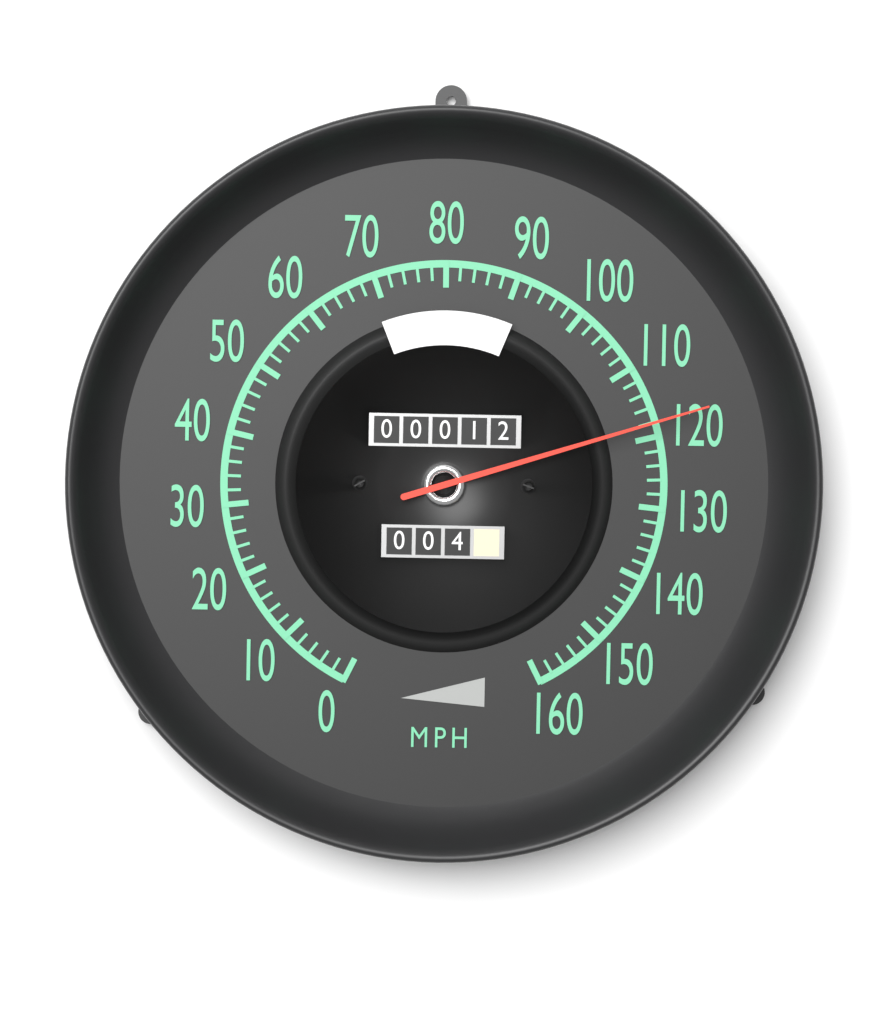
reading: 118 mph
